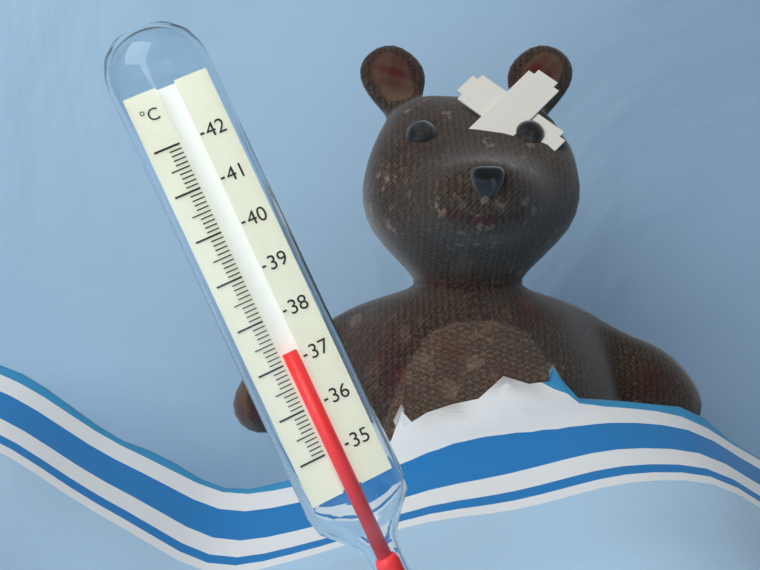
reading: 37.2 °C
